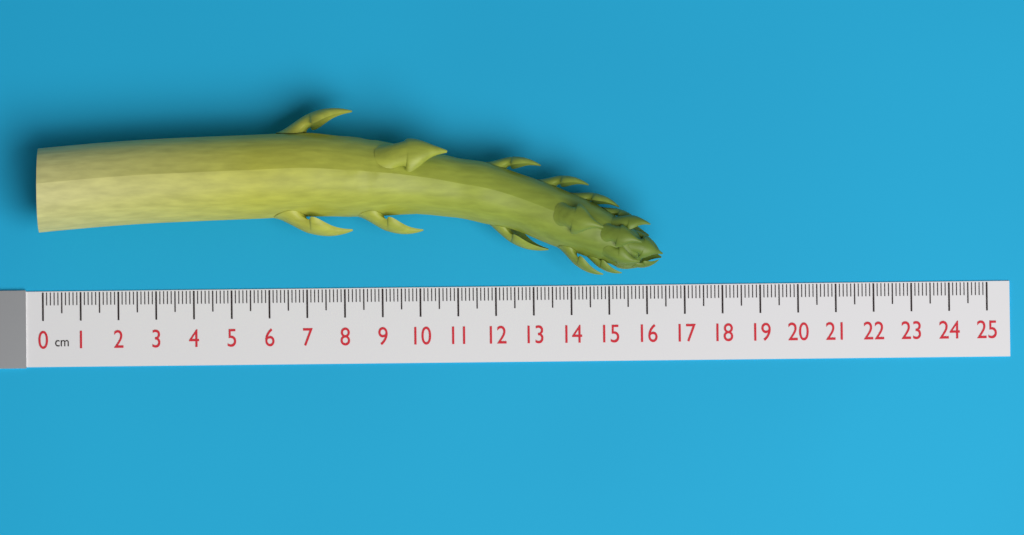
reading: 16.4 cm
